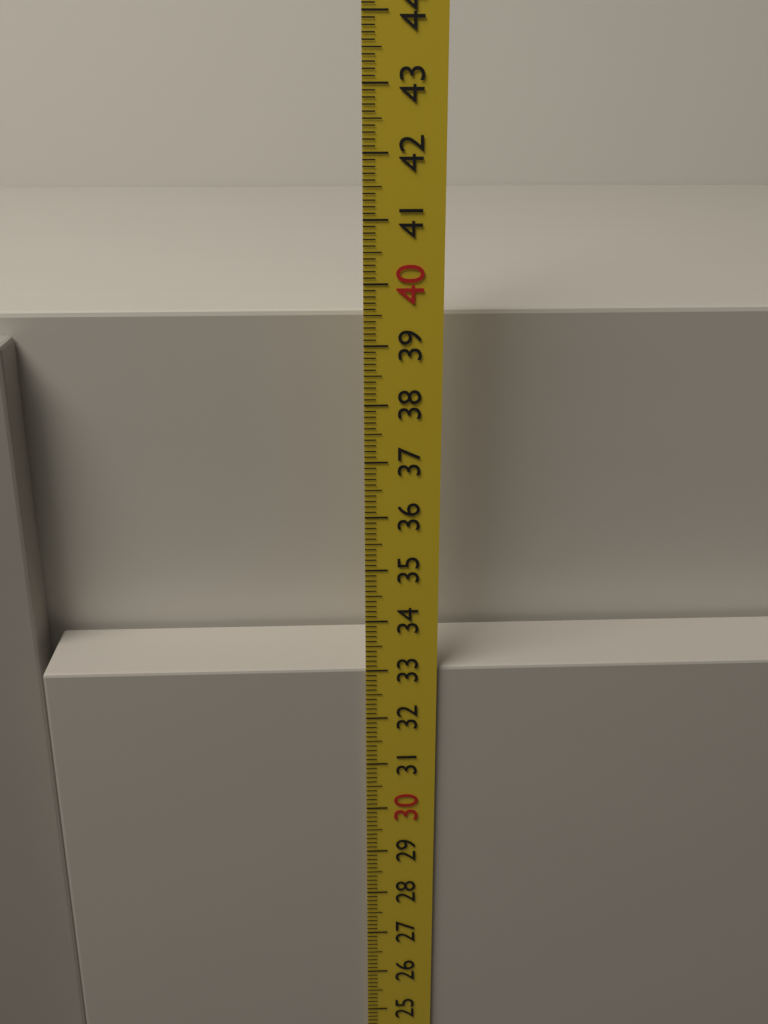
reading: 33.0 cm
